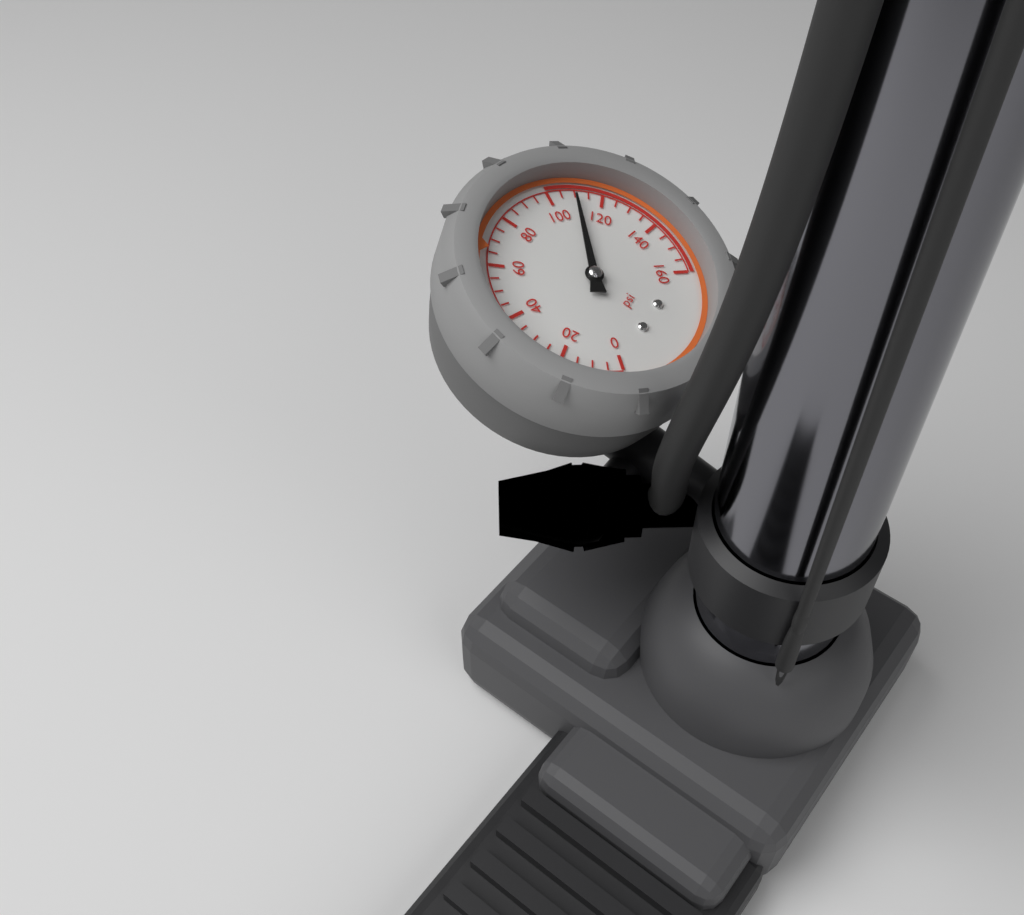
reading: 110 psi
